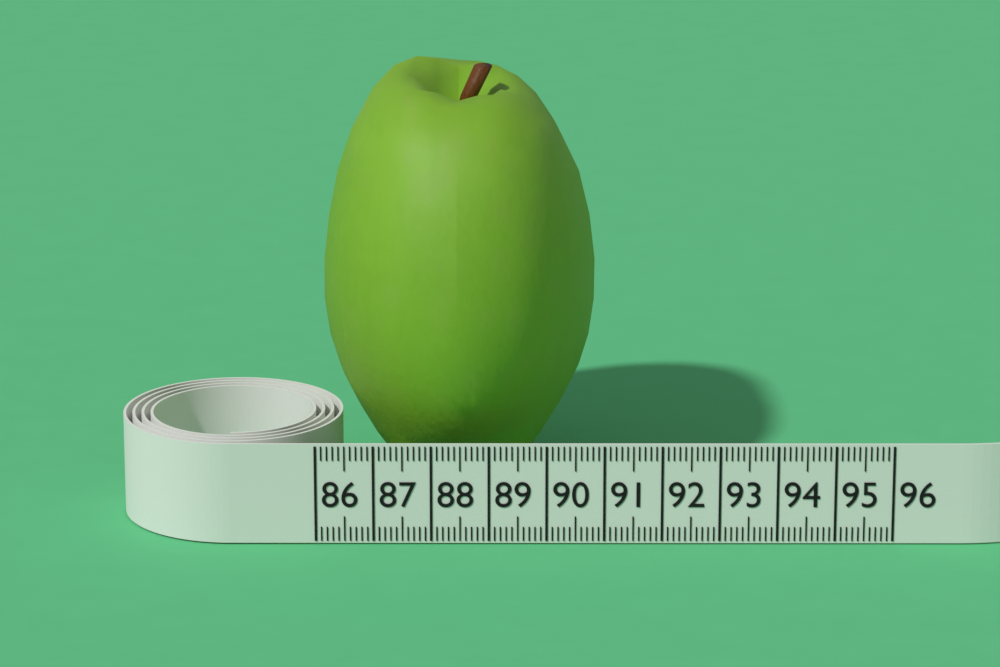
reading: 90.9 (no unit)
